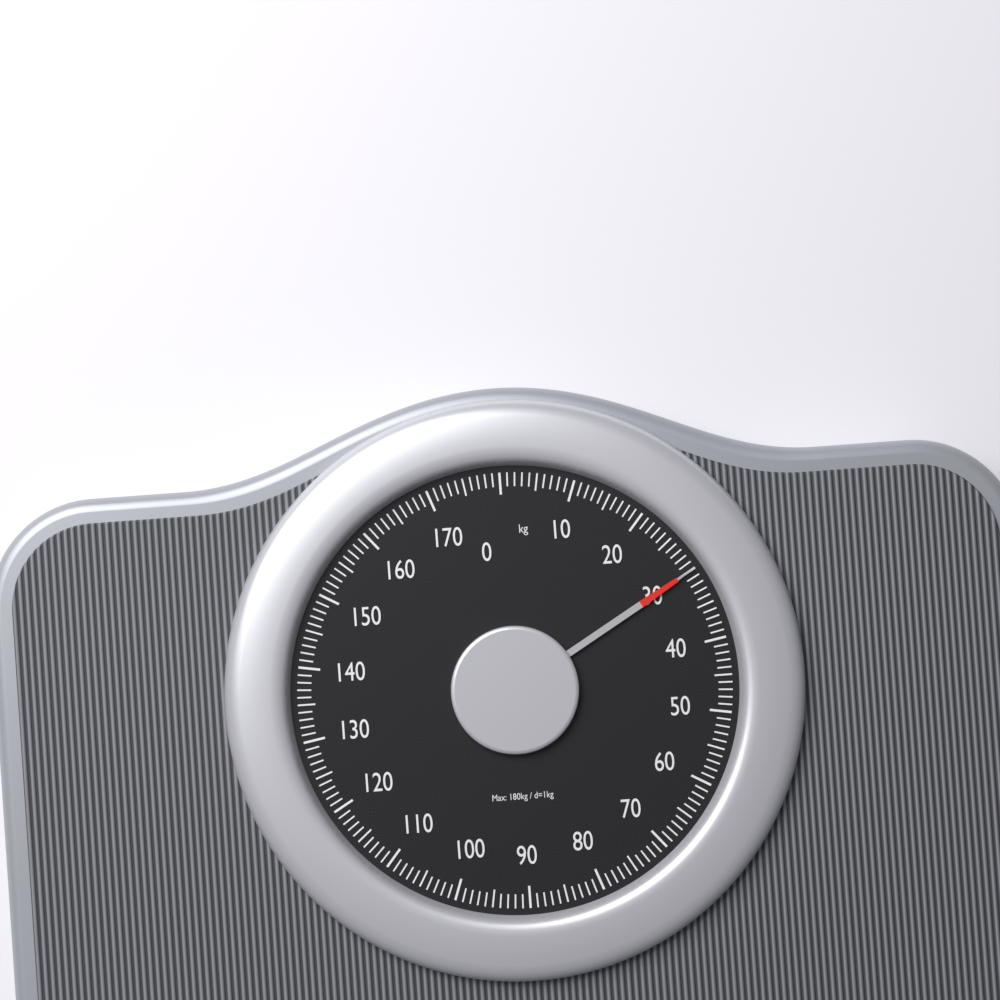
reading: 30 kg
